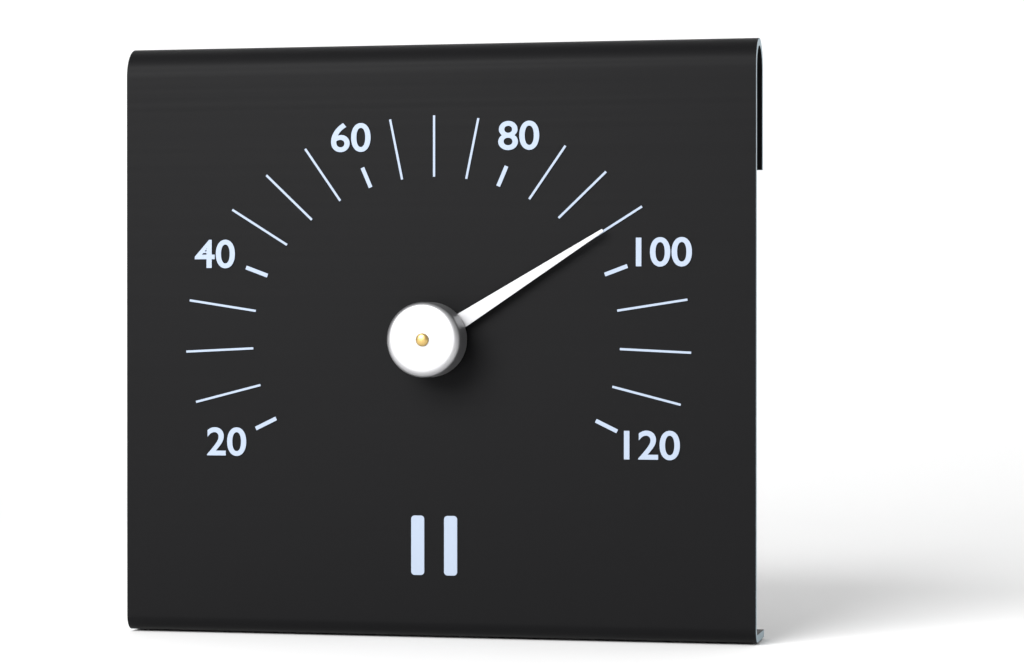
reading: 95 (no unit)
